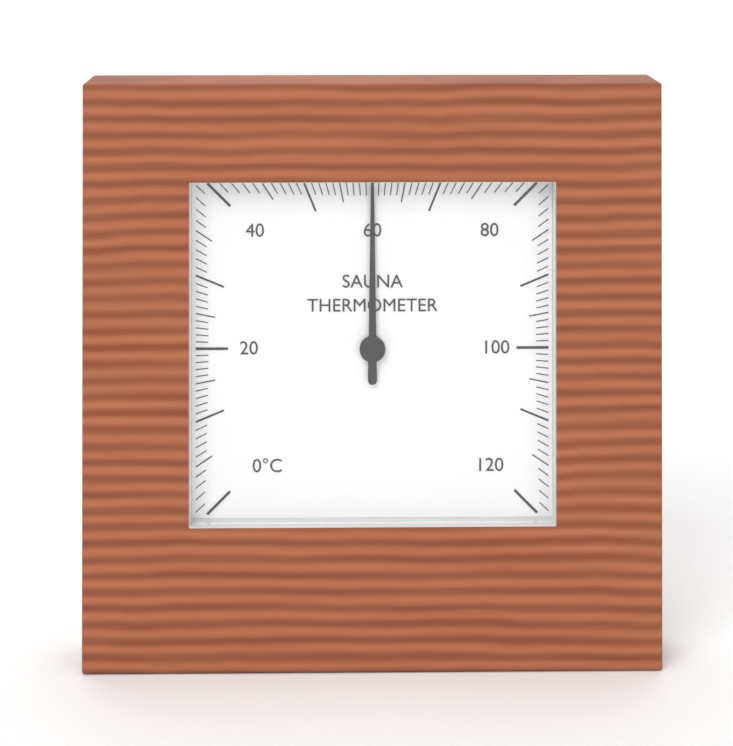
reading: 60 °C
